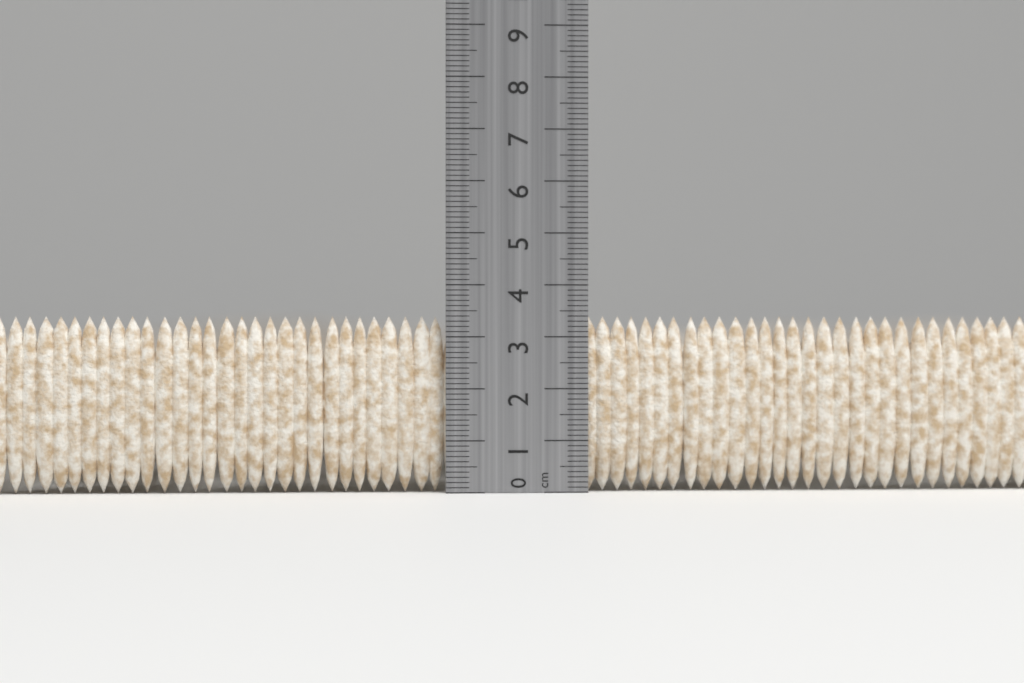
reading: 3.4 cm
